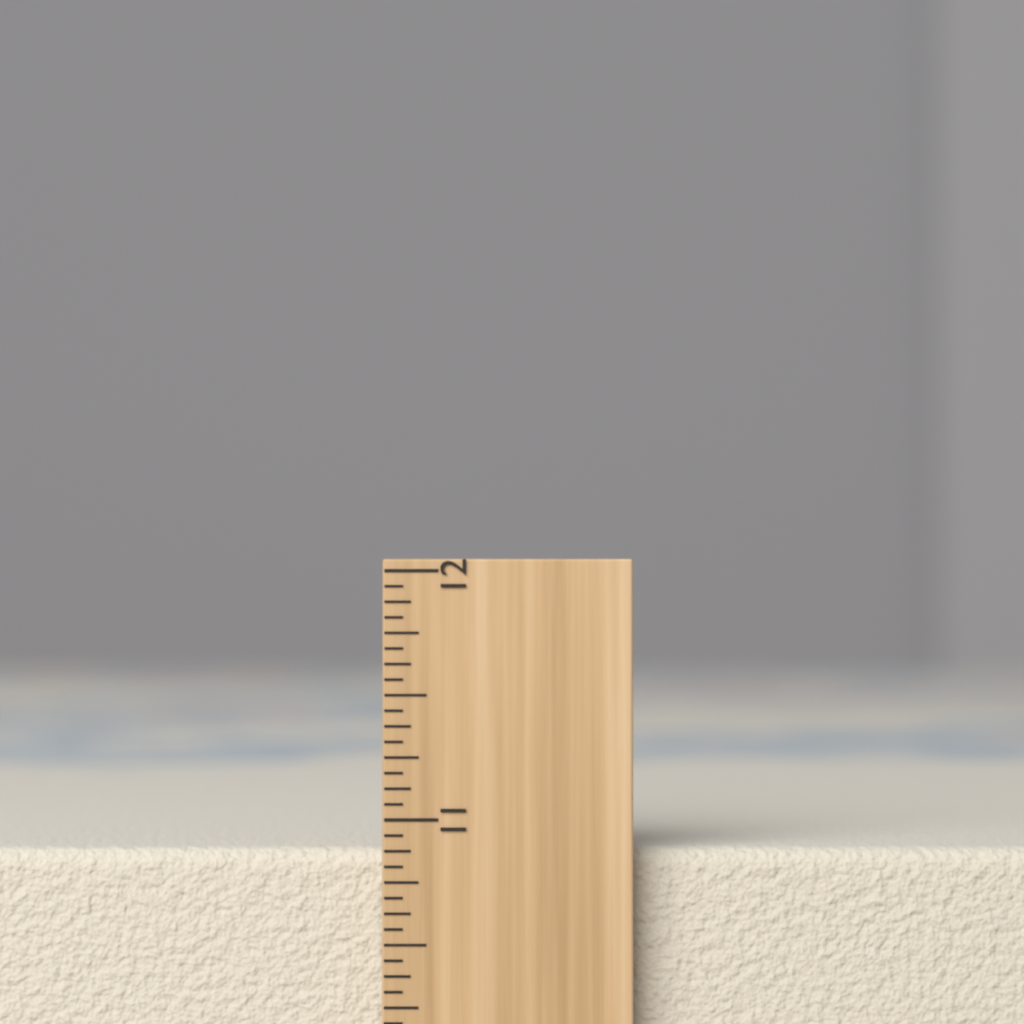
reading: 10.8750 inch
